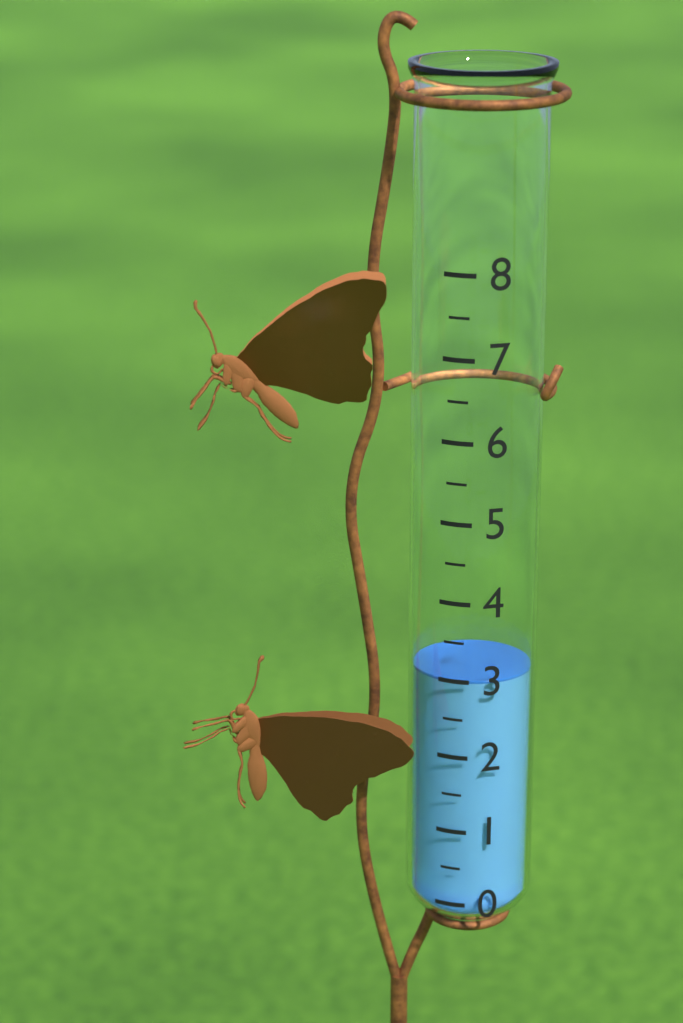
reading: 3.0 (no unit)
